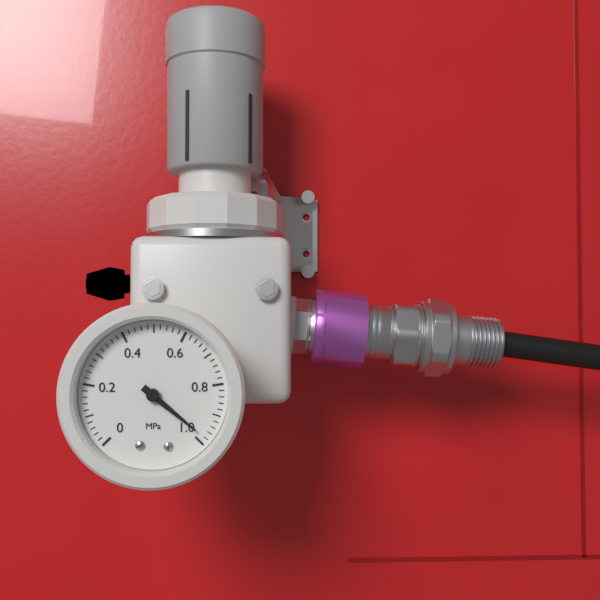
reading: 0.98 MPa
